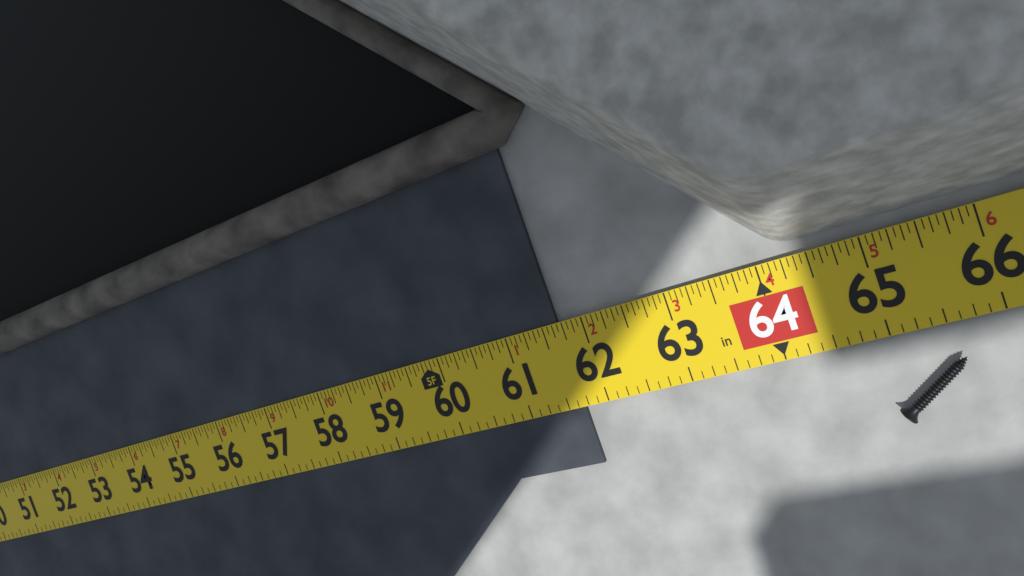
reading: 61.6875 in
